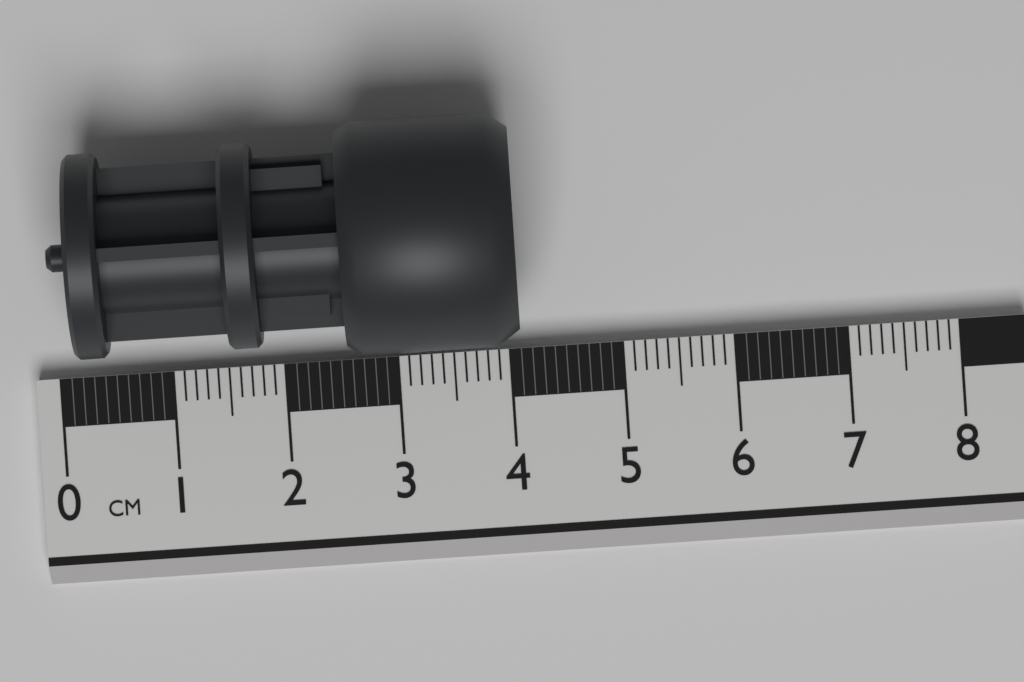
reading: 4.1 cm
